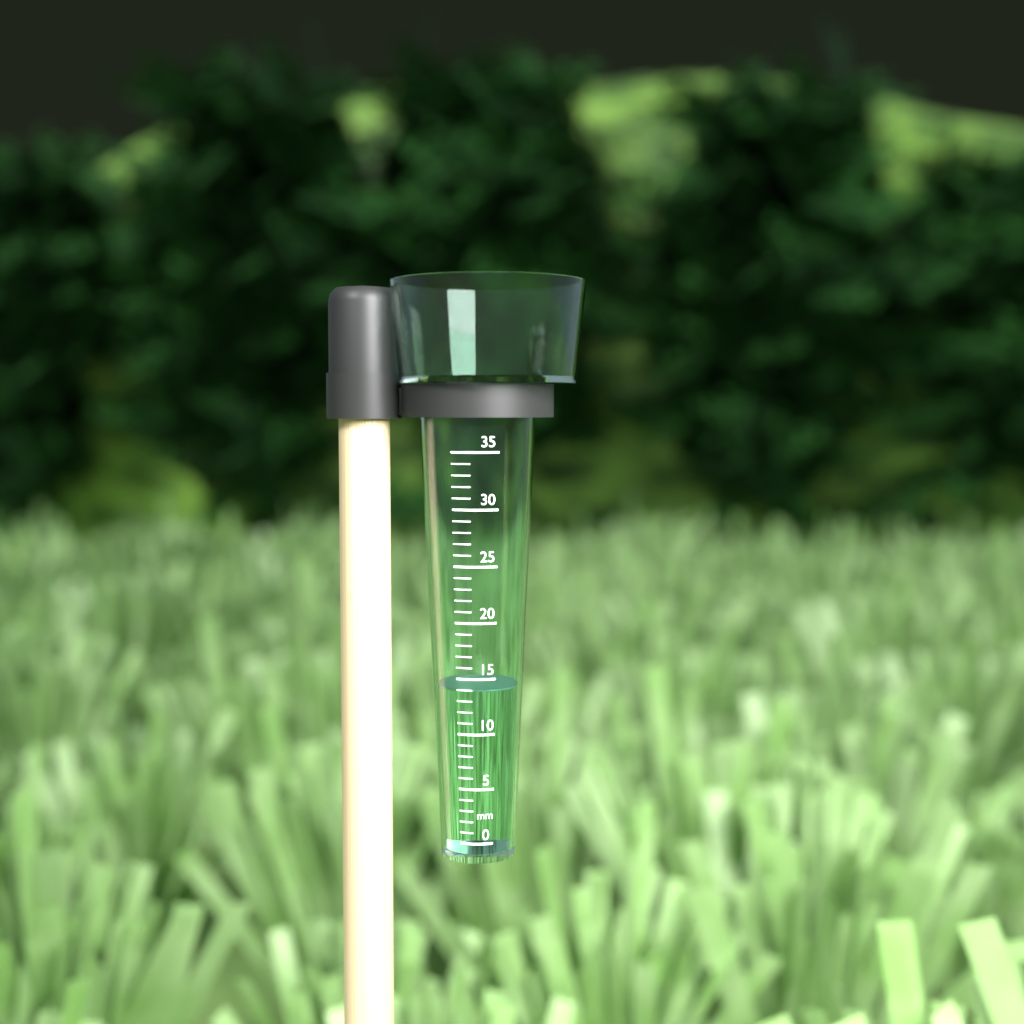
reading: 14 mm
